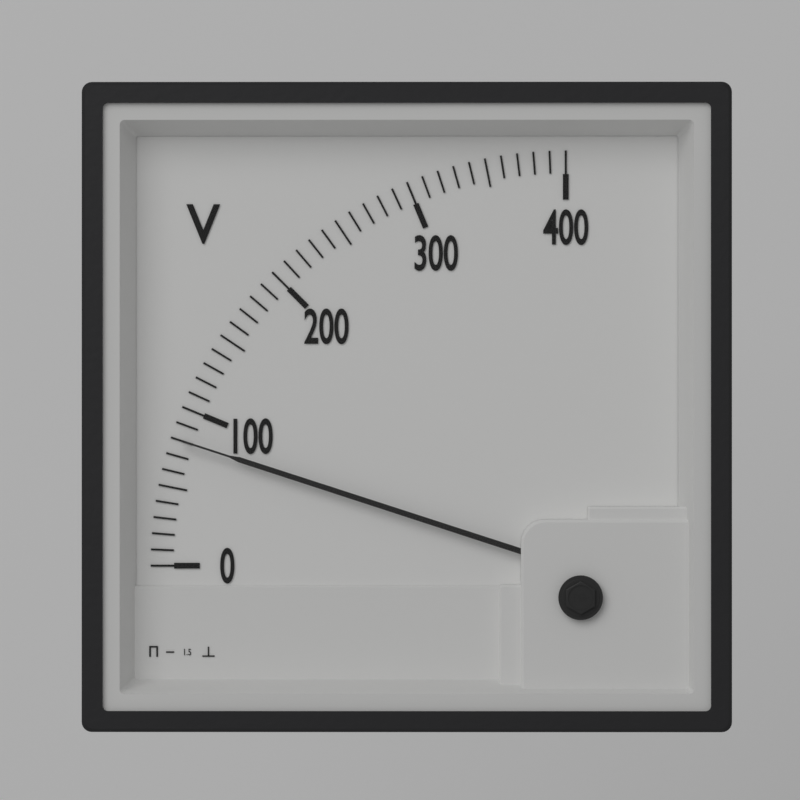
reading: 80 V
